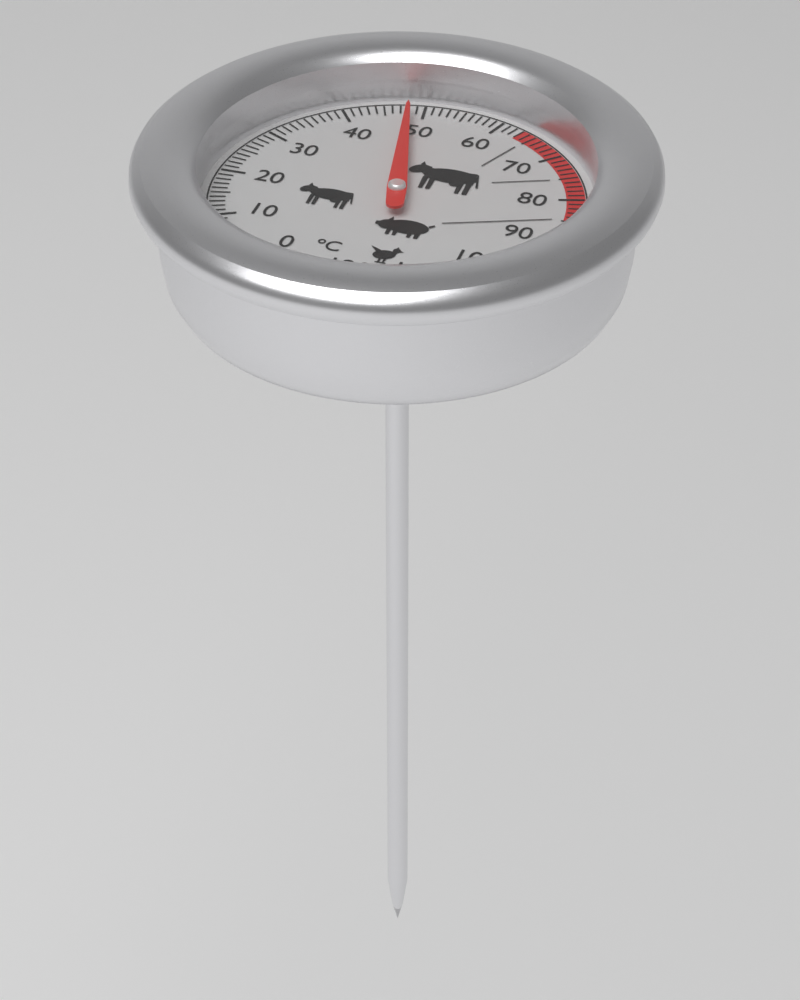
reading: 48 °C
